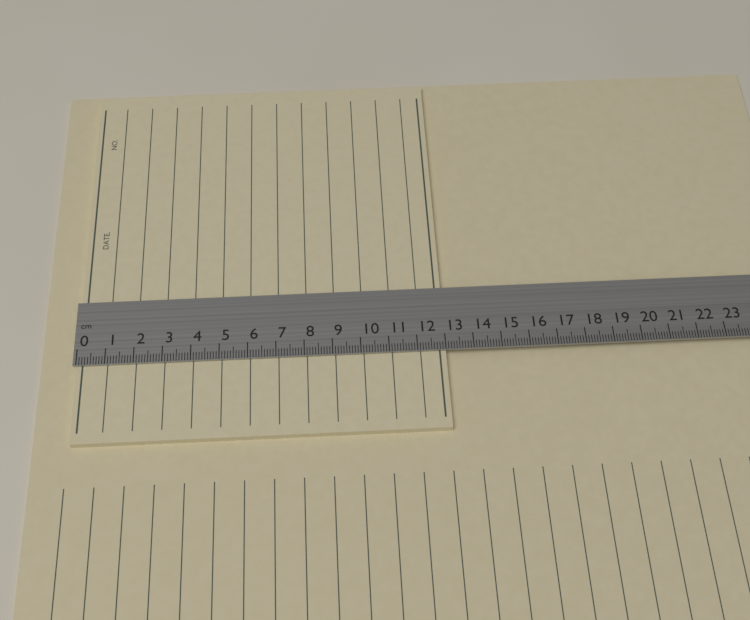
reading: 13.0 cm
